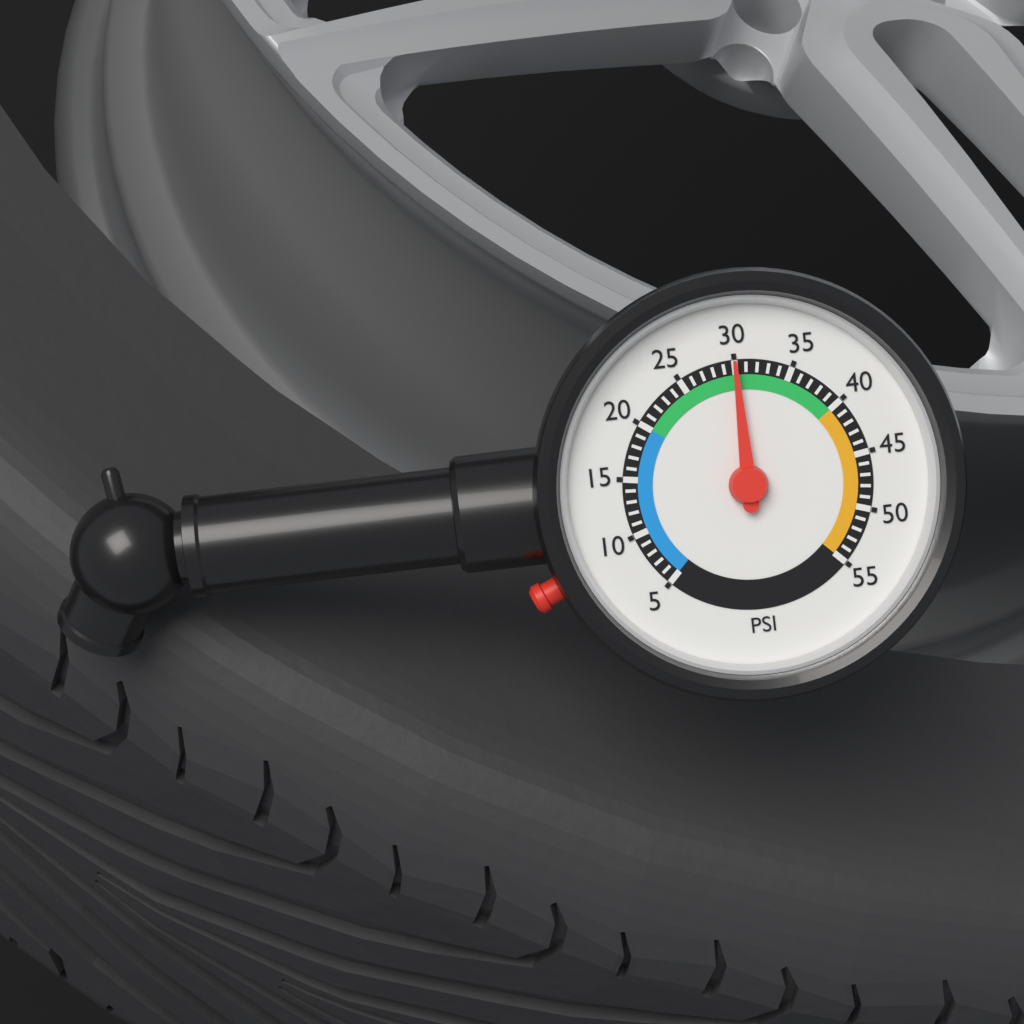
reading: 30 psi
